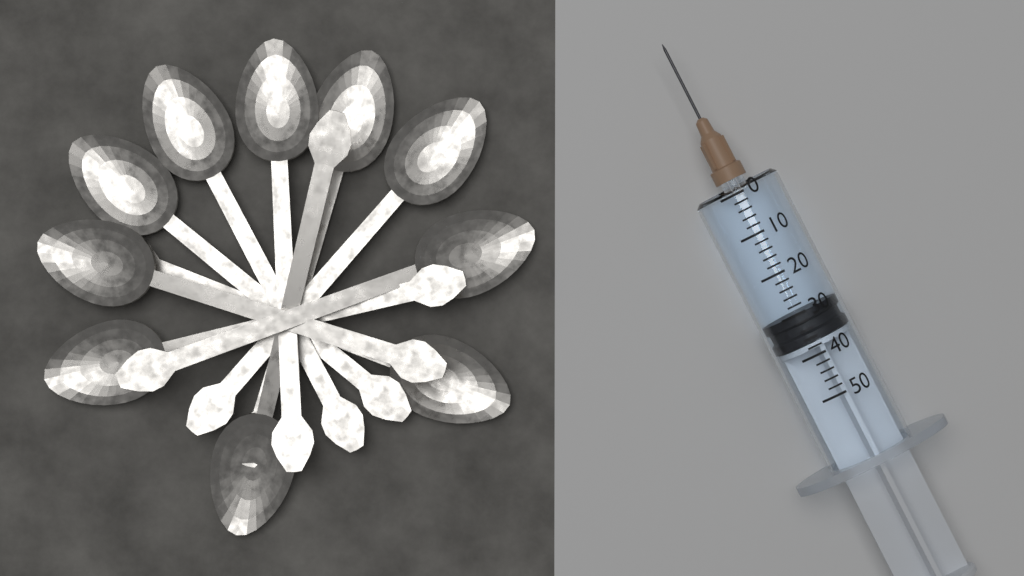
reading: 30 (no unit)
